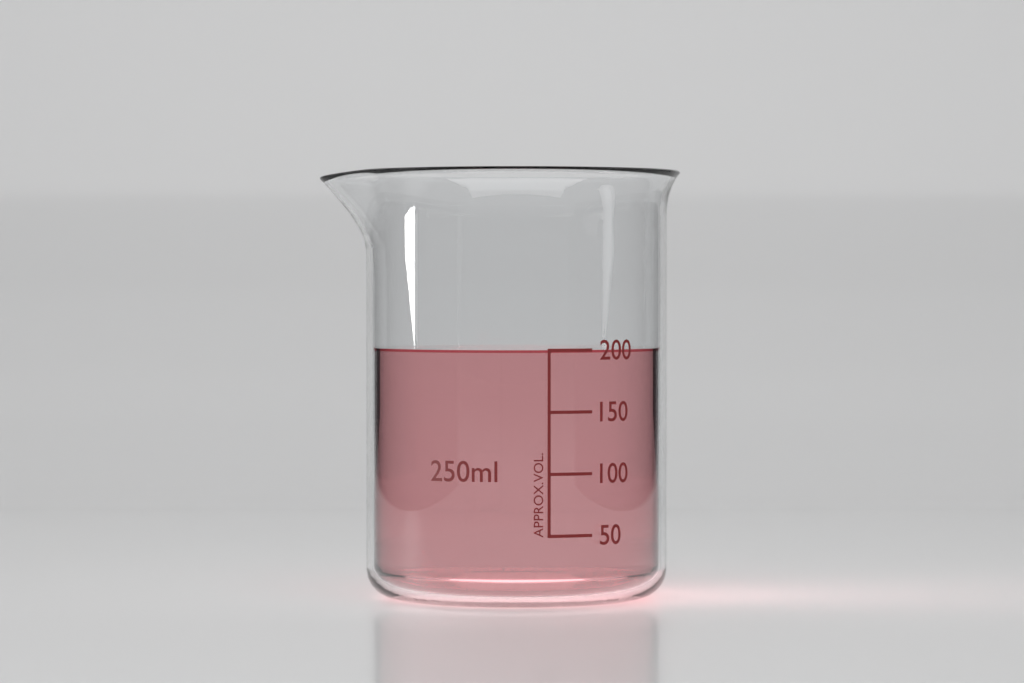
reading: 200 ml
